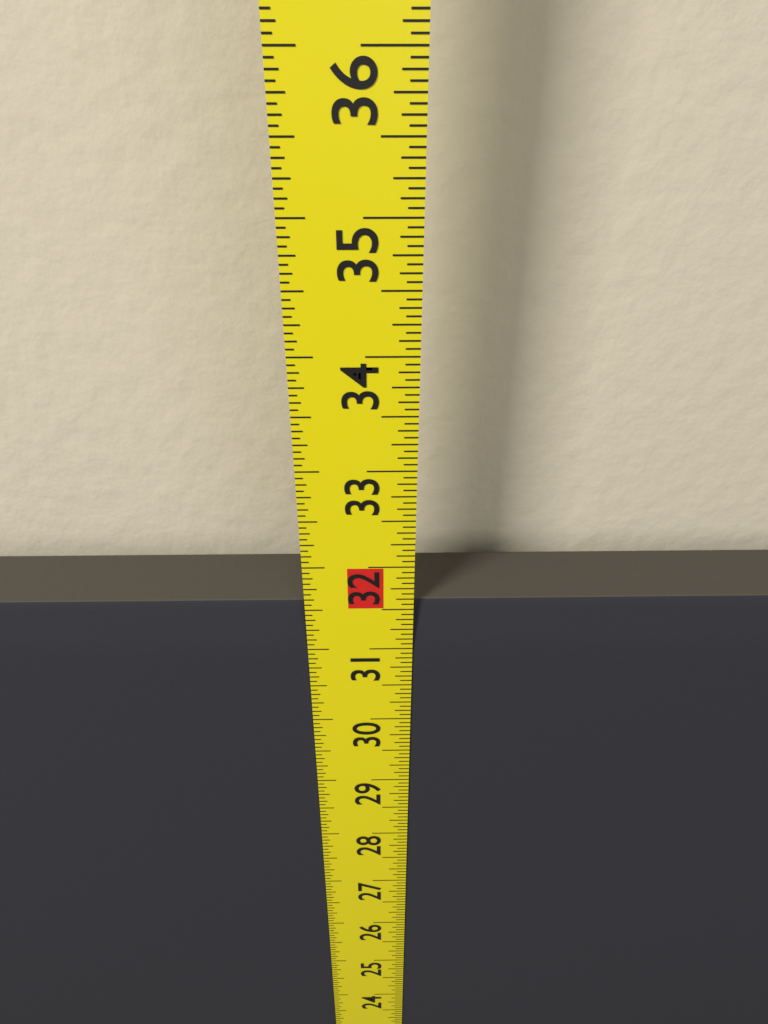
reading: 31.5625 in
